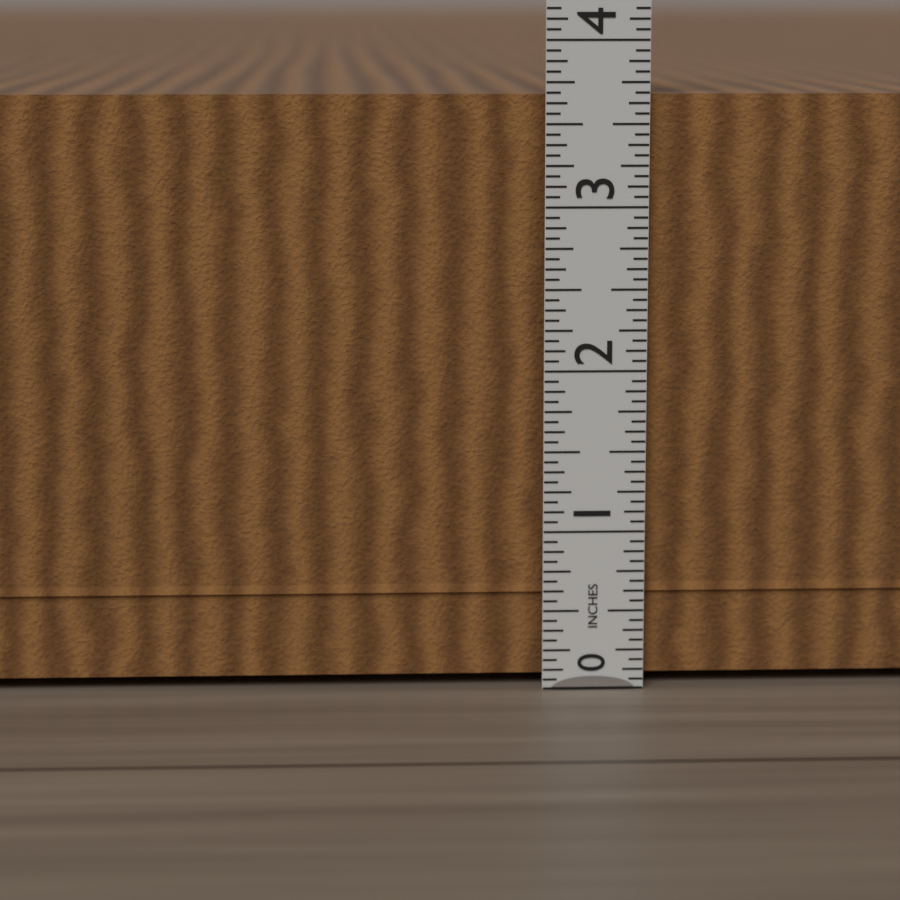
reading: 3.7500 in
